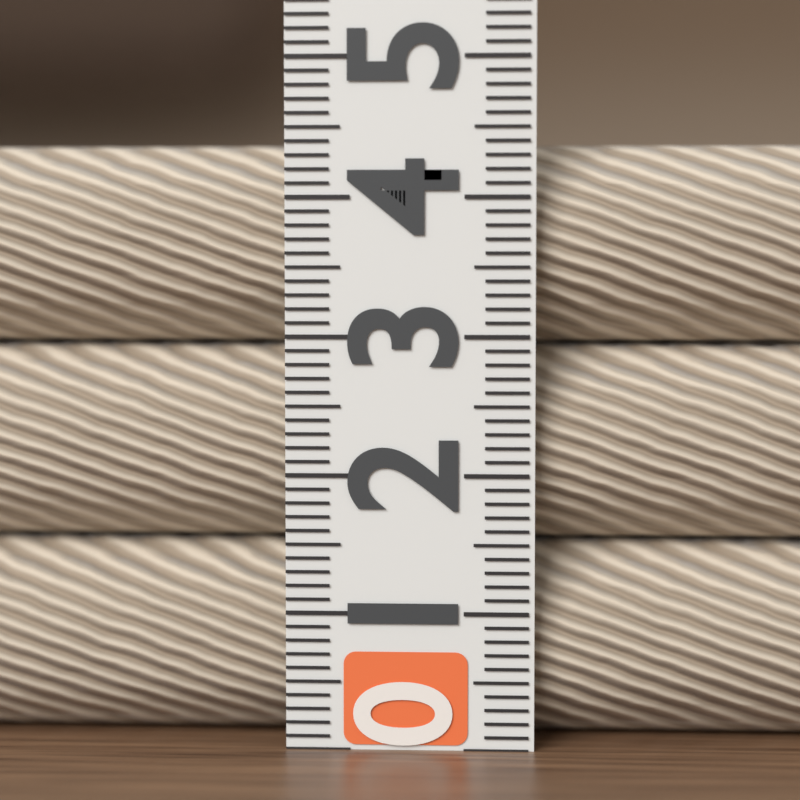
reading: 4.4 (no unit)
